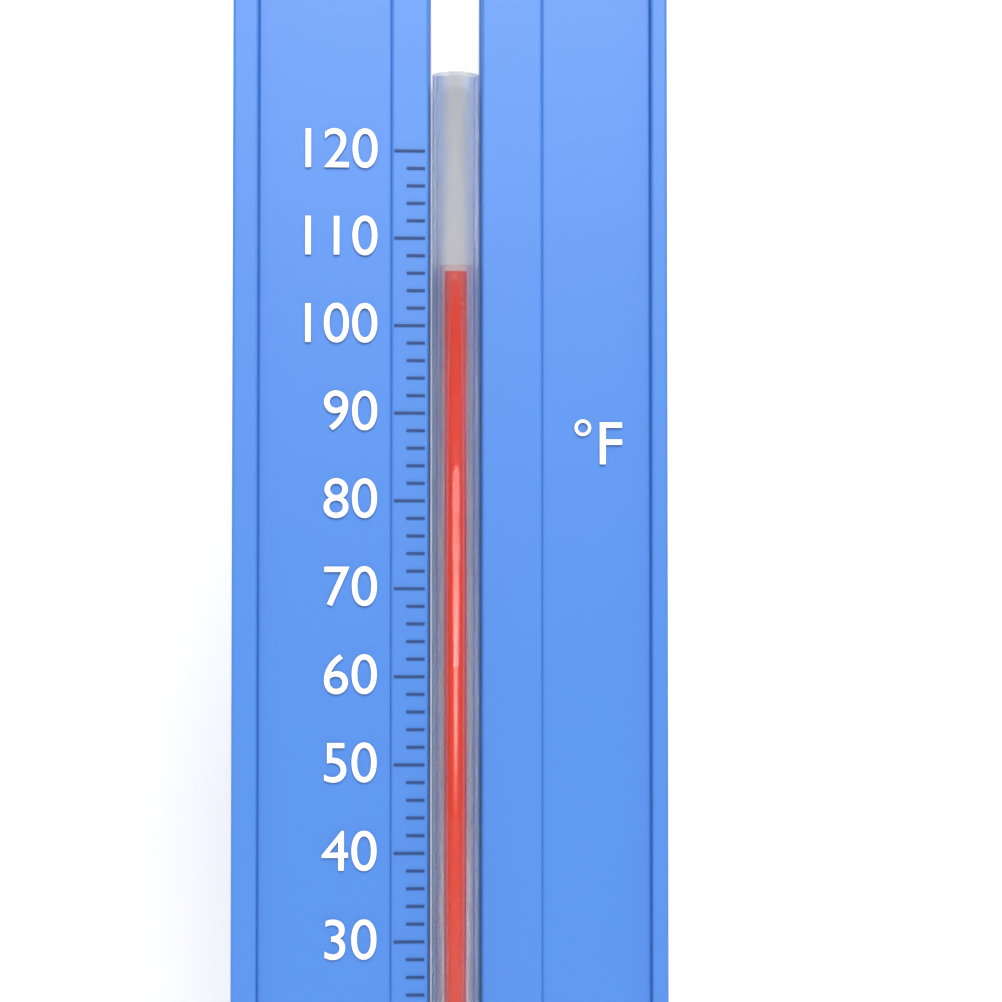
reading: 106 °F
